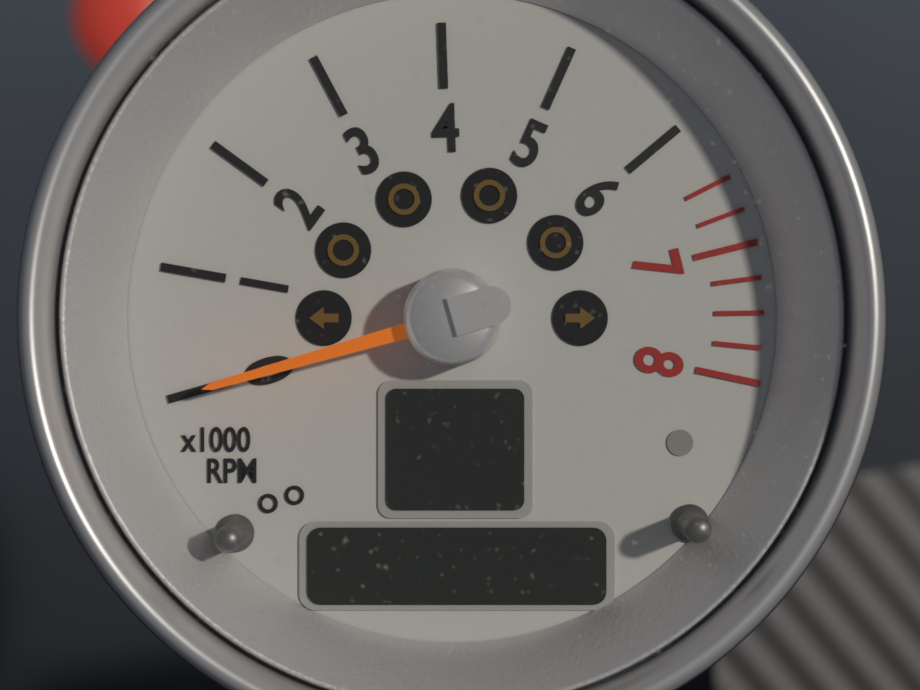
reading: 0 RPM
